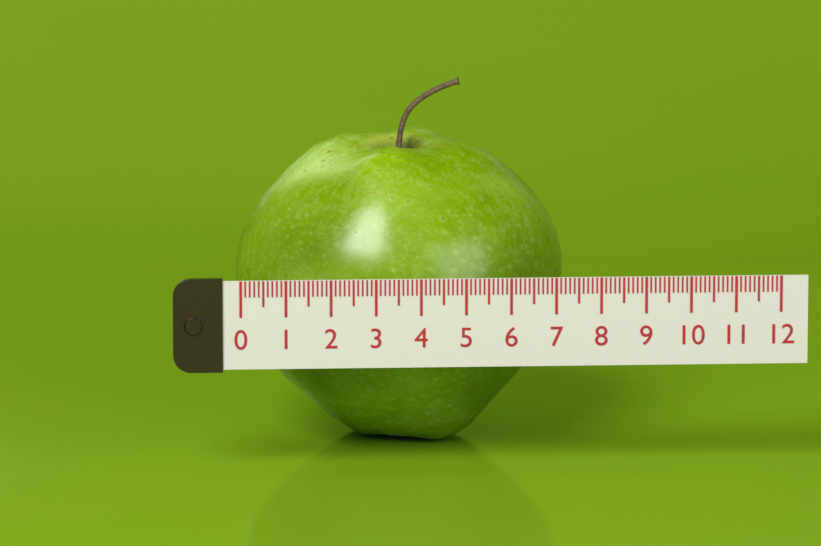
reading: 7.4 (no unit)
